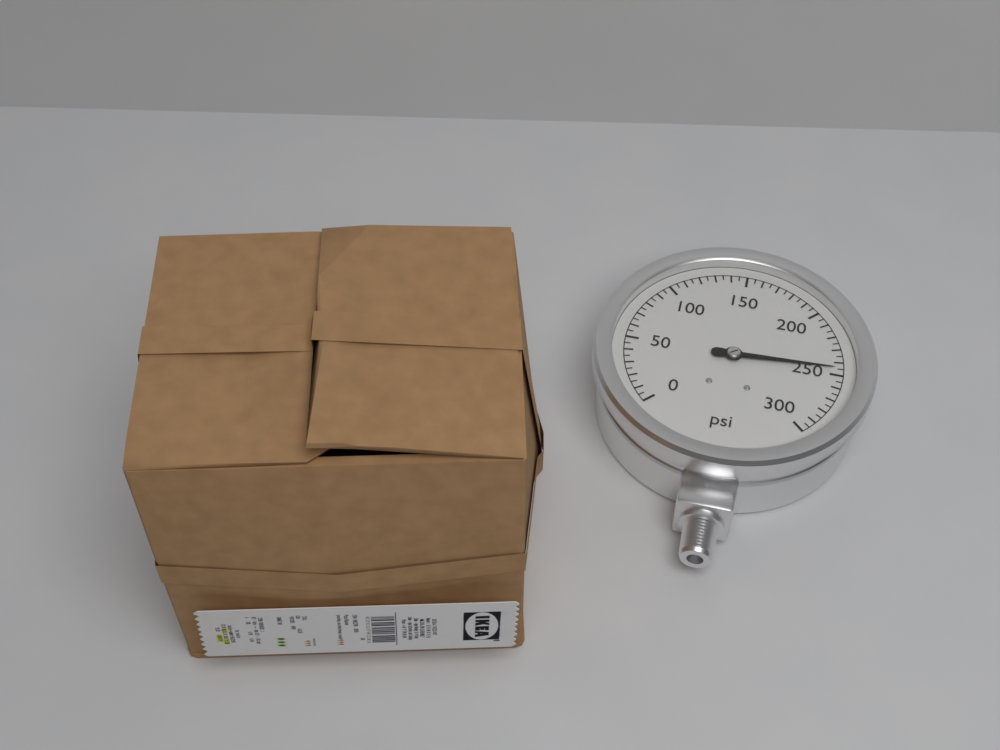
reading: 245 psi
